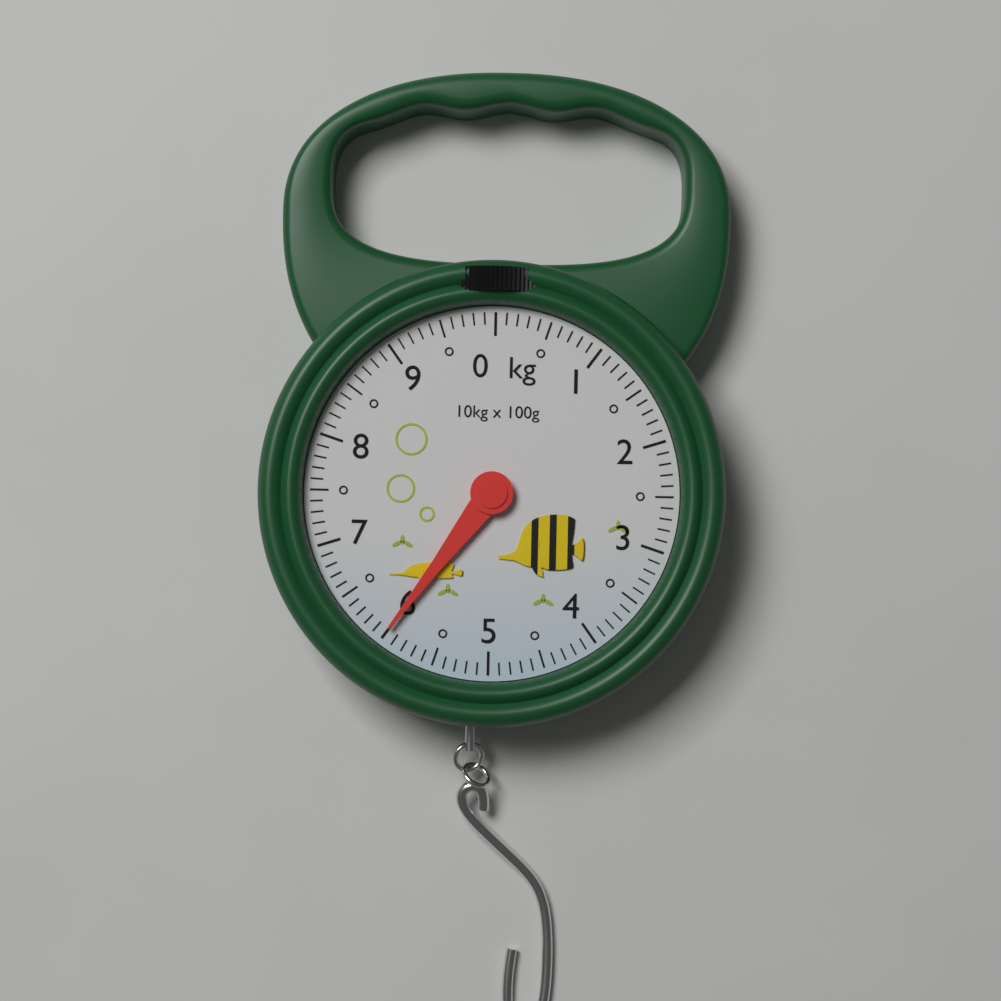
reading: 6.0 kg
